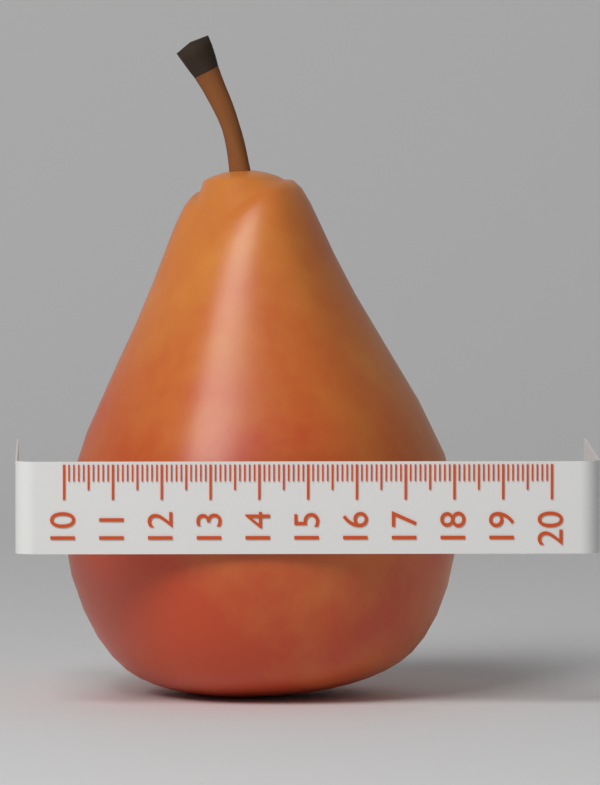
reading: 18.2 (no unit)
